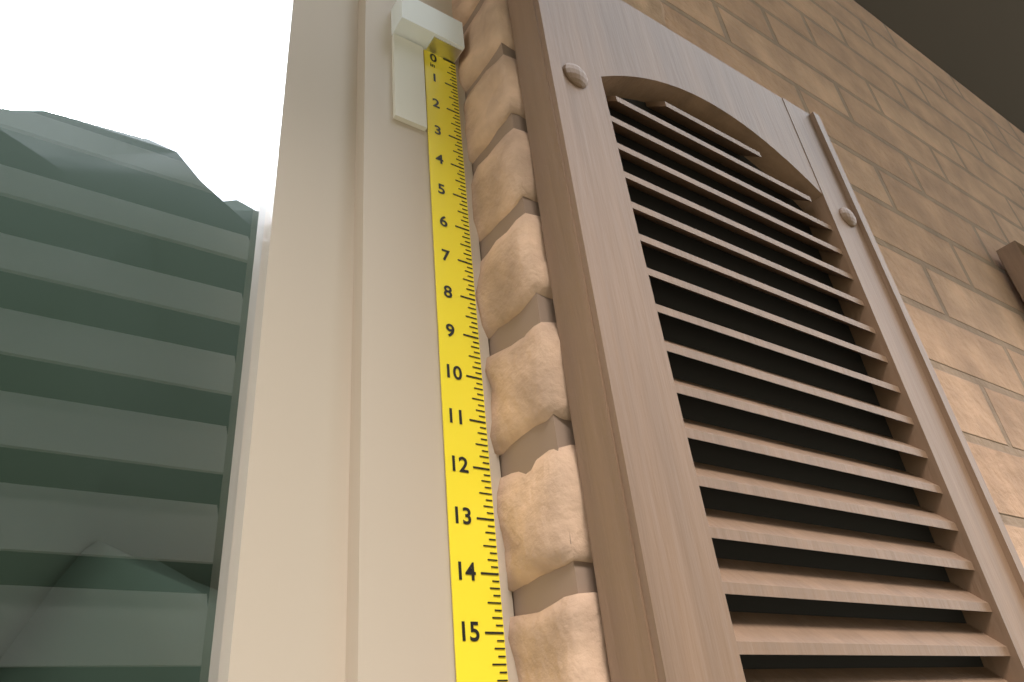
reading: 3.125 in
